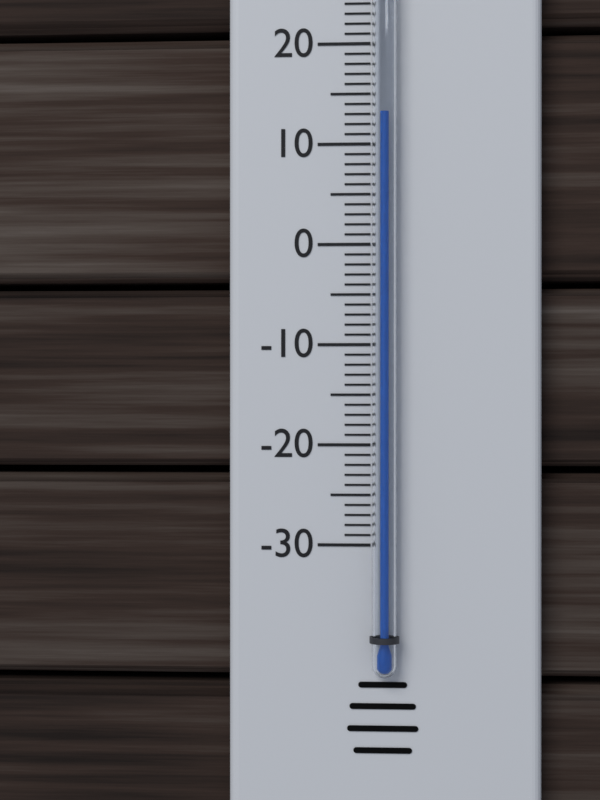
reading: 13 °C
